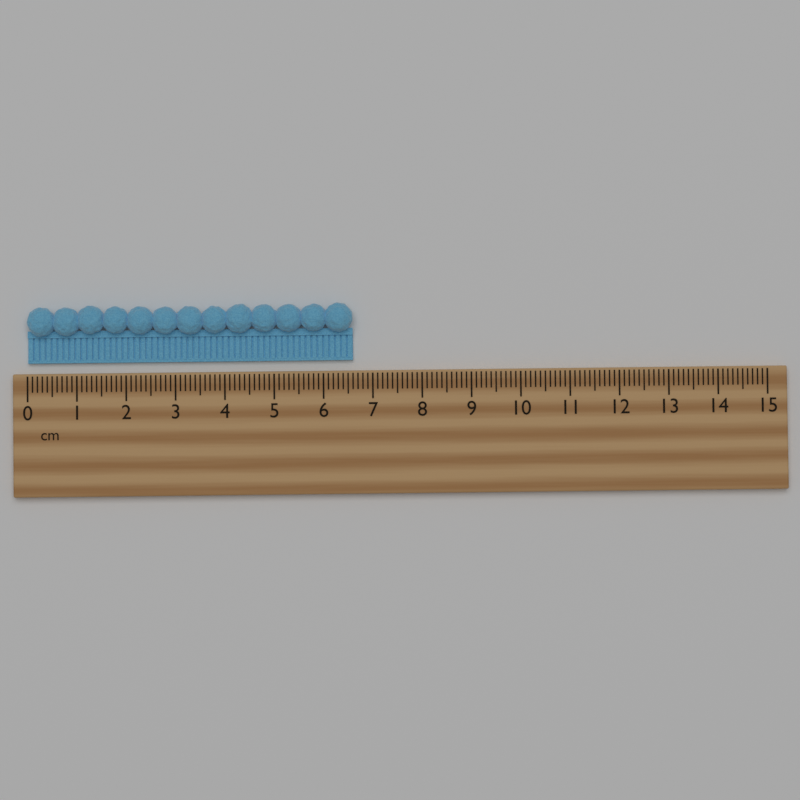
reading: 6.6 cm
